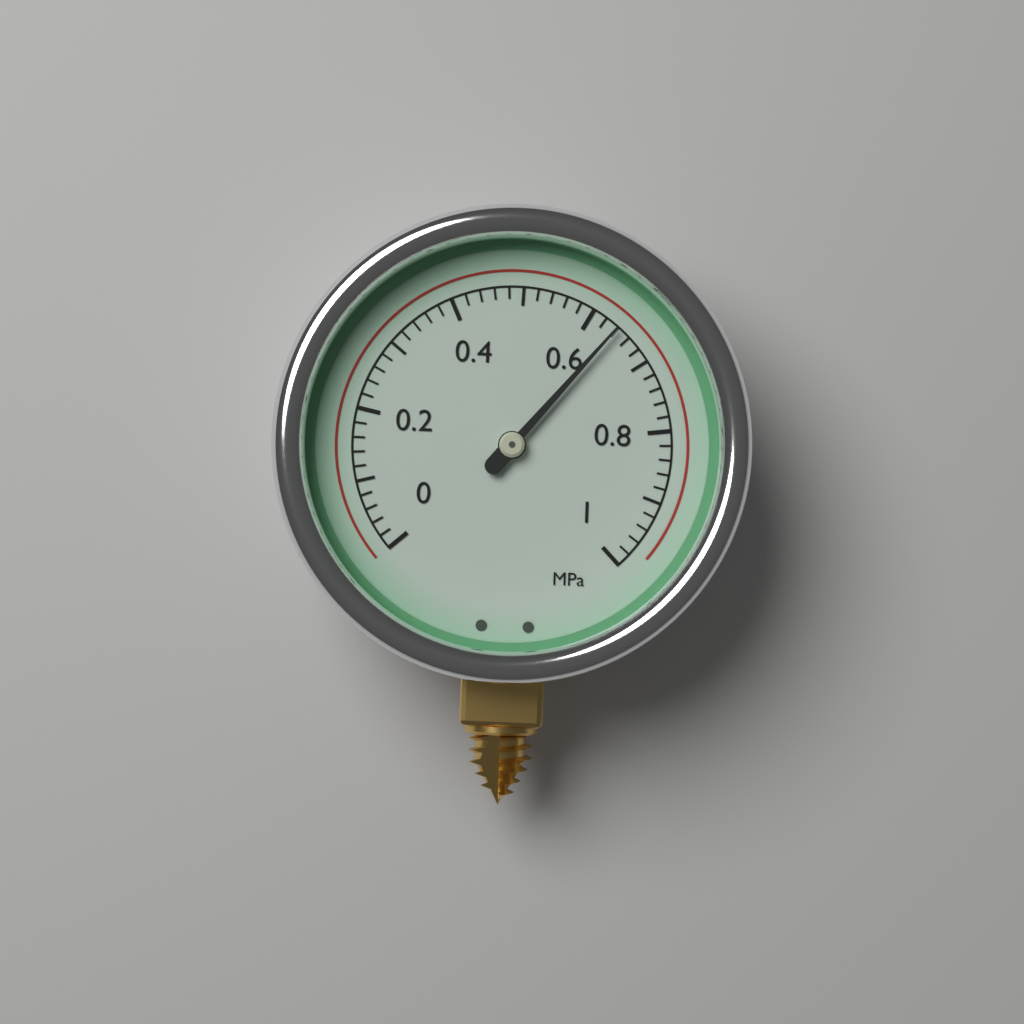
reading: 0.64 MPa
